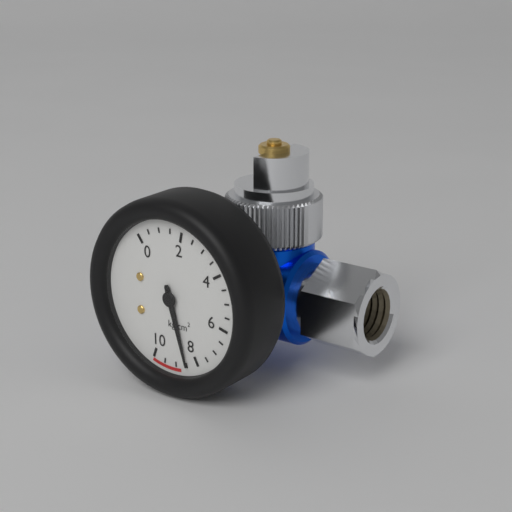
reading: 8.5 kg/cm²
